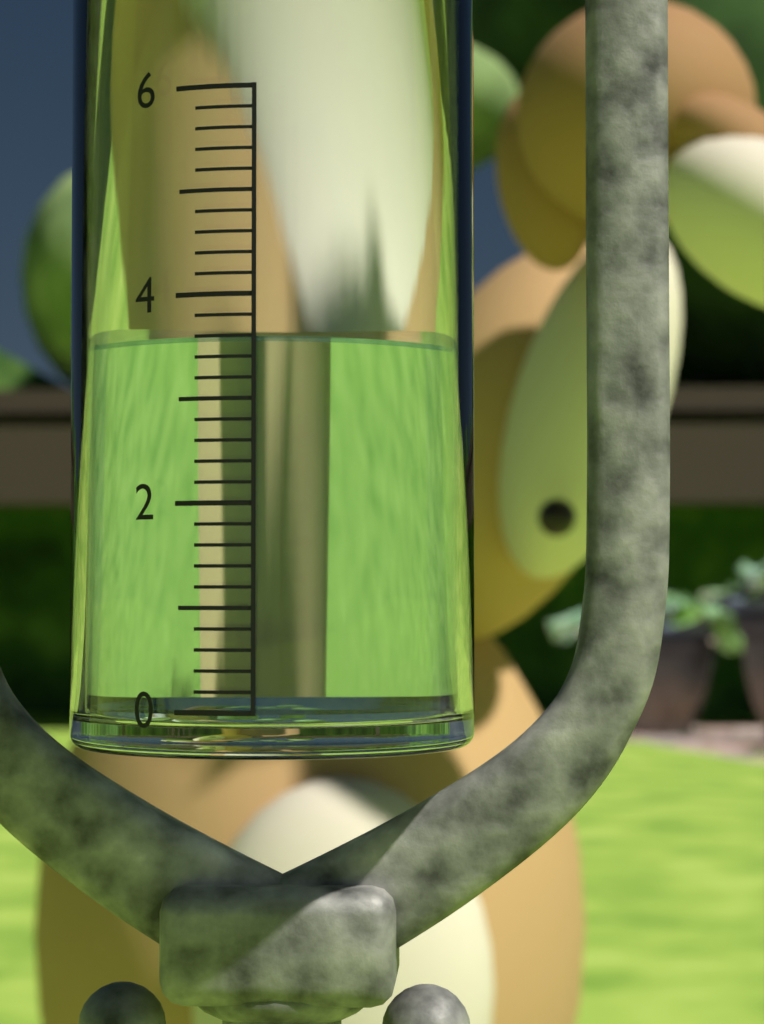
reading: 3.6 (no unit)
